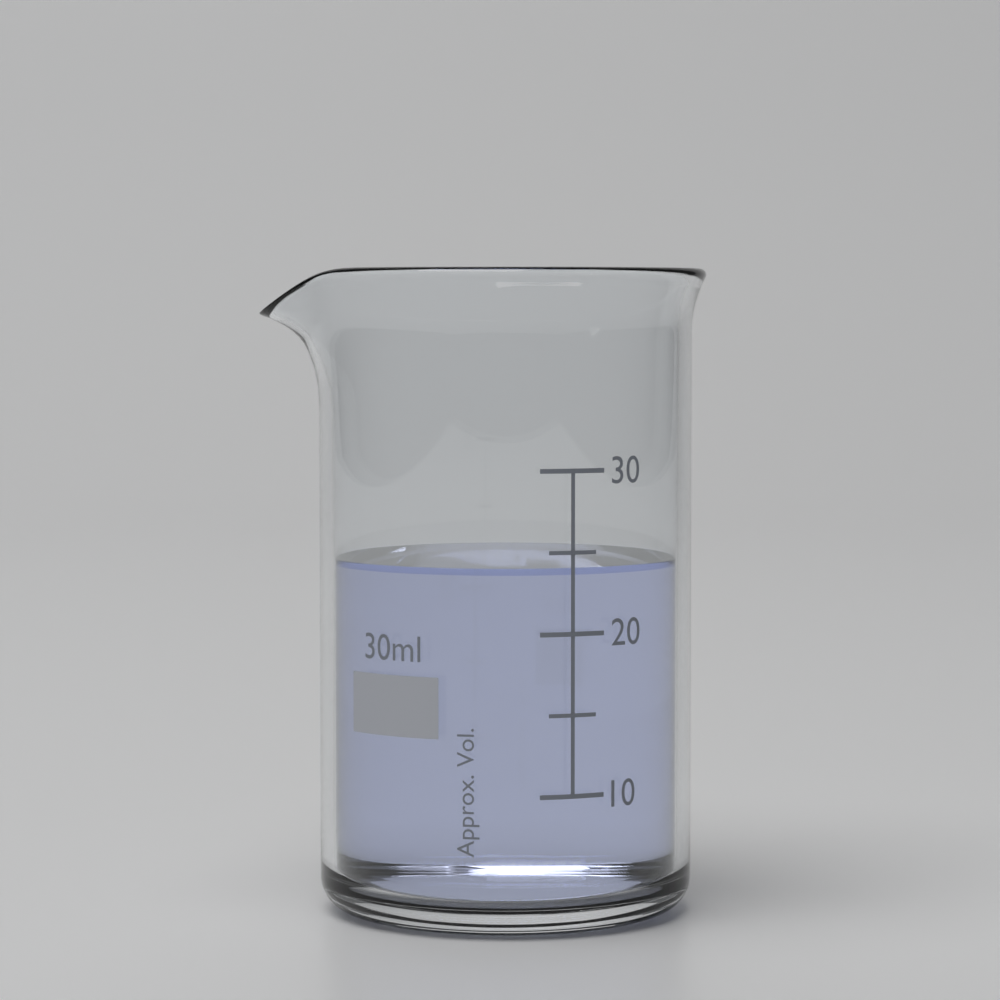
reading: 24 ml
